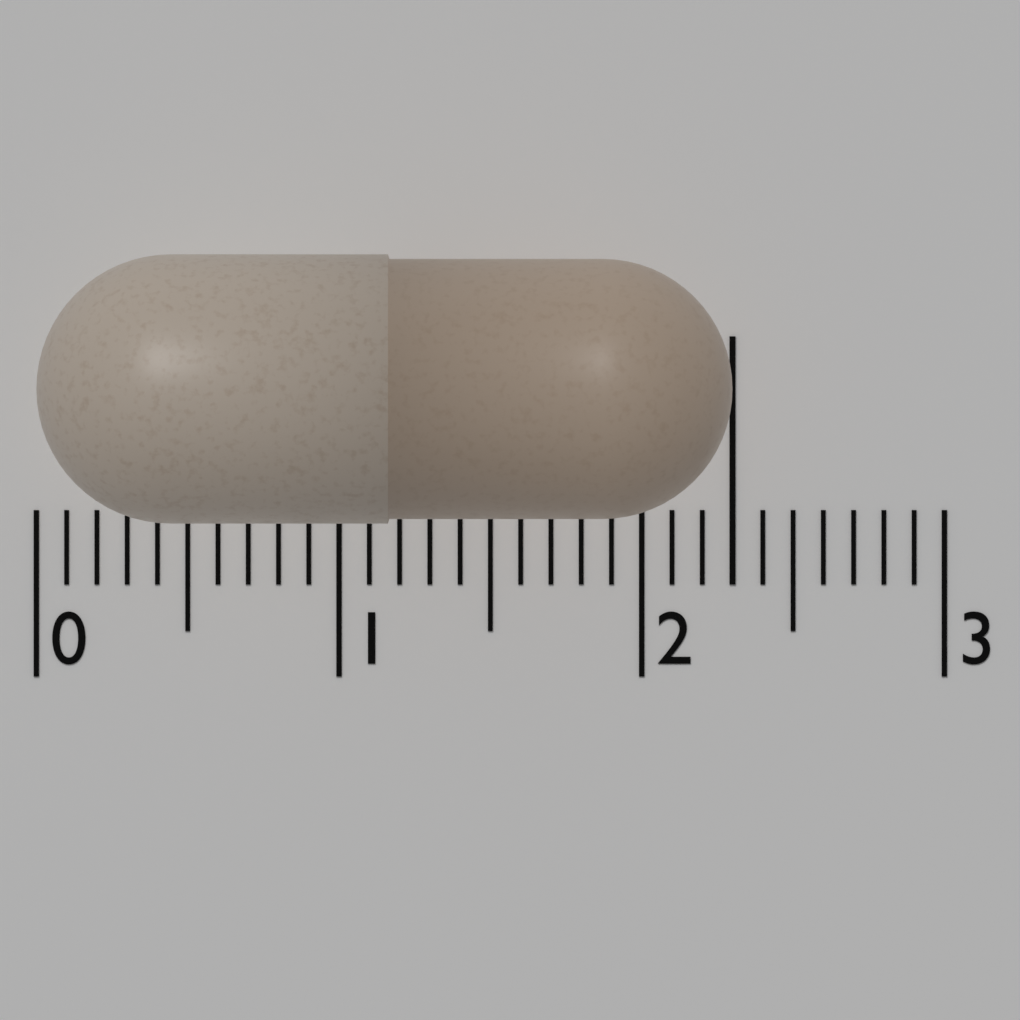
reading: 2.3 (no unit)
